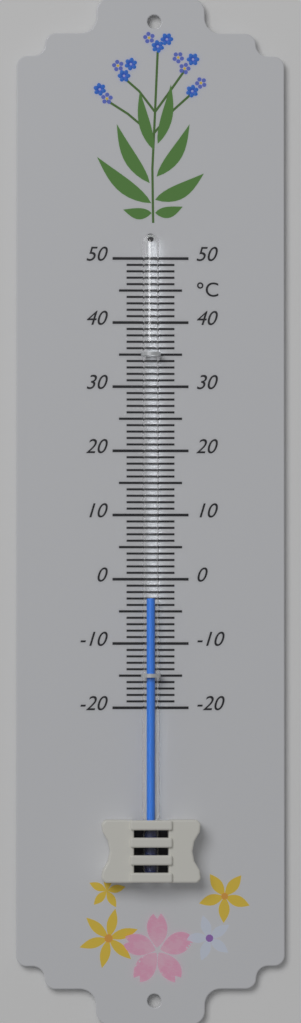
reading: -3 °C
